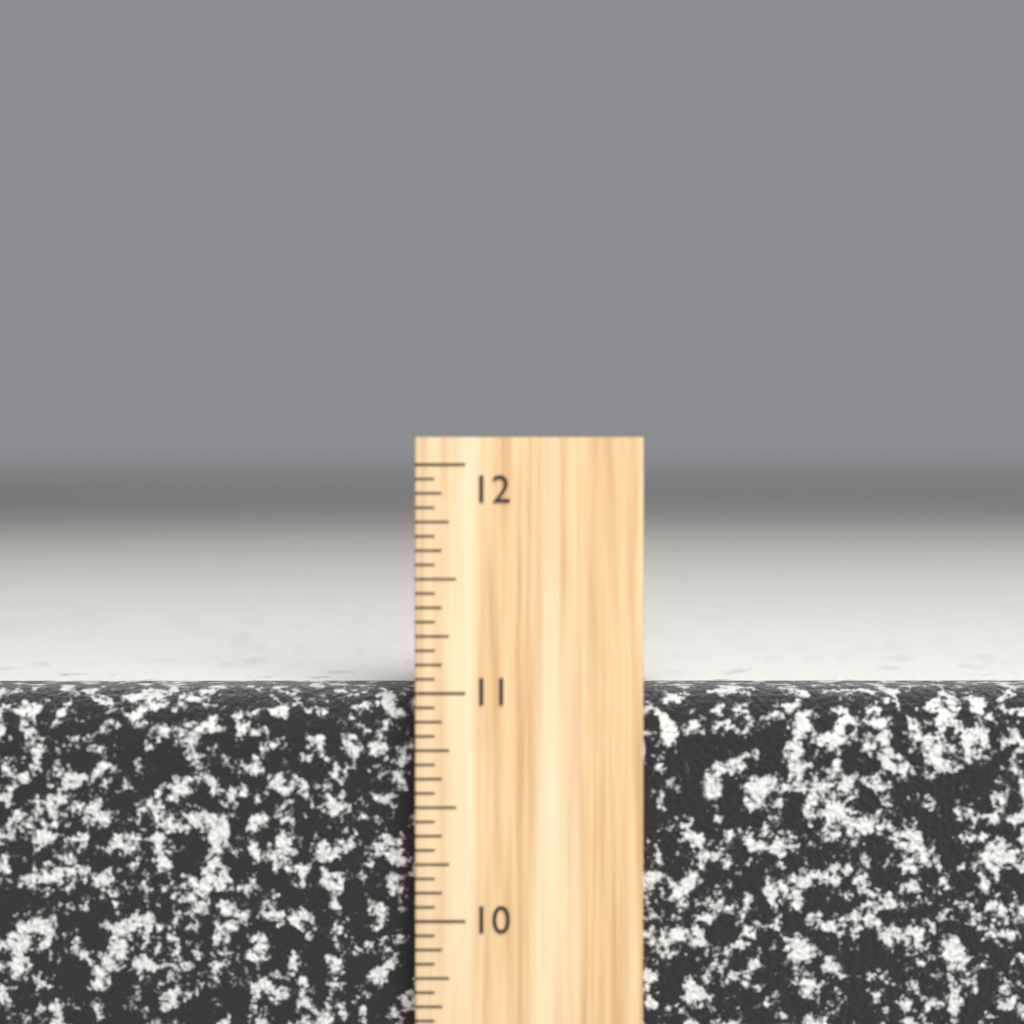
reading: 11.0000 inch
